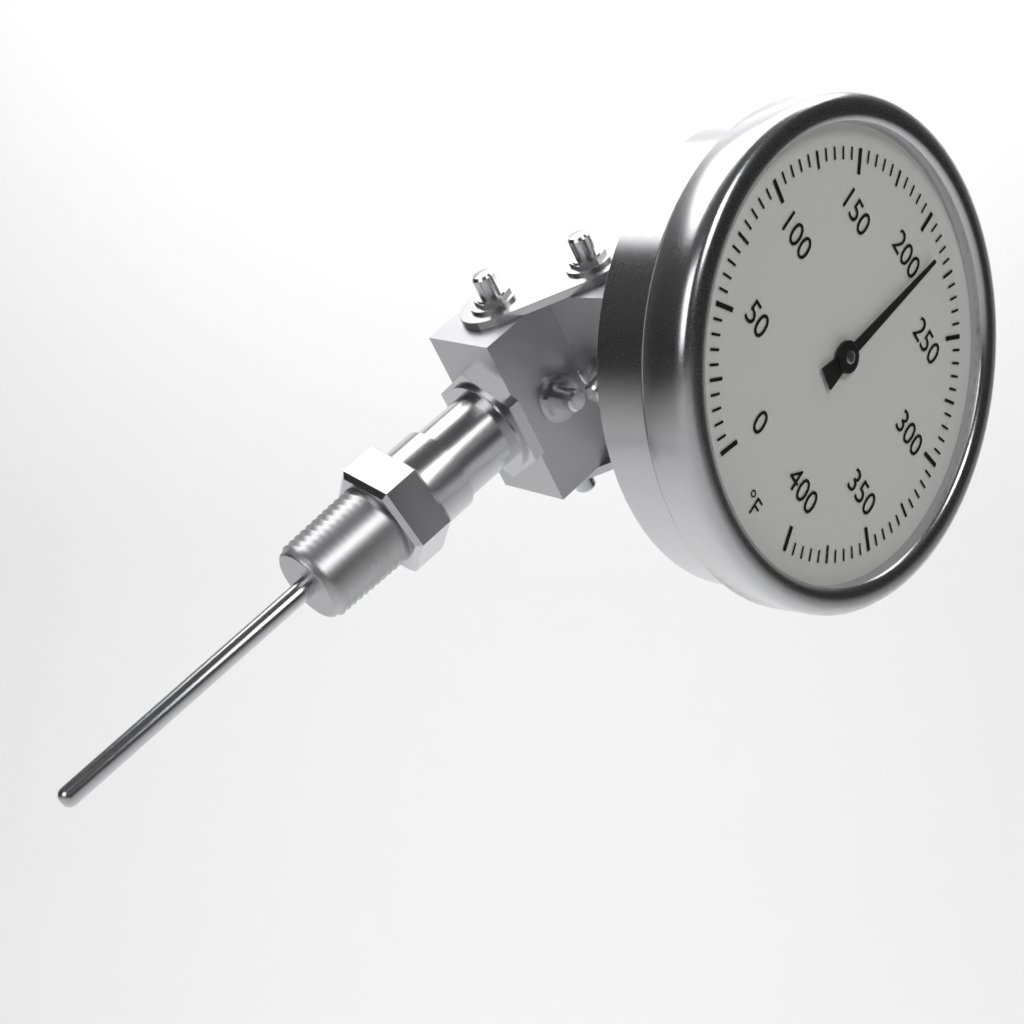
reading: 215 °F
